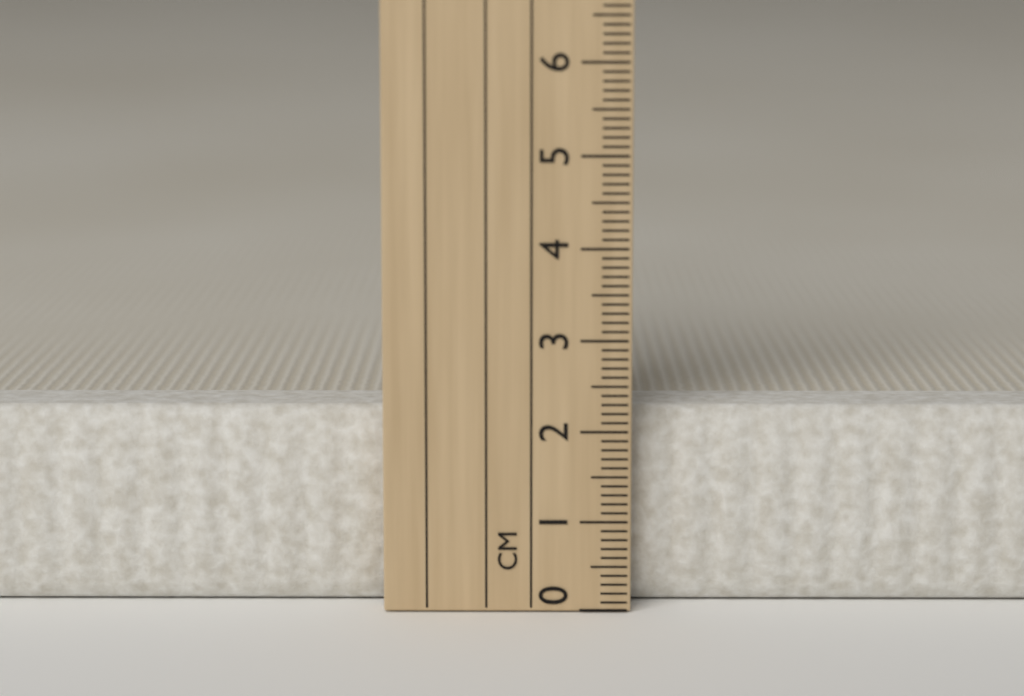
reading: 2.2 cm
